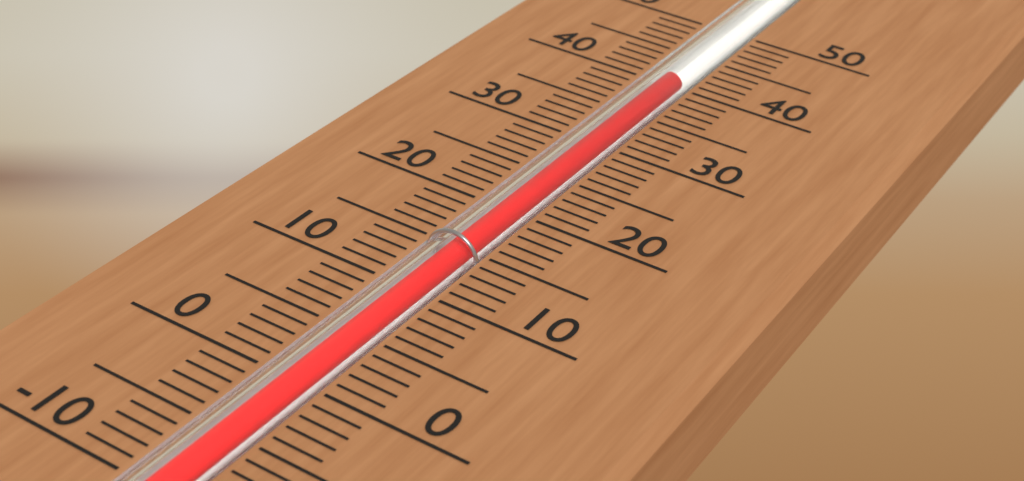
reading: 41 (no unit)
